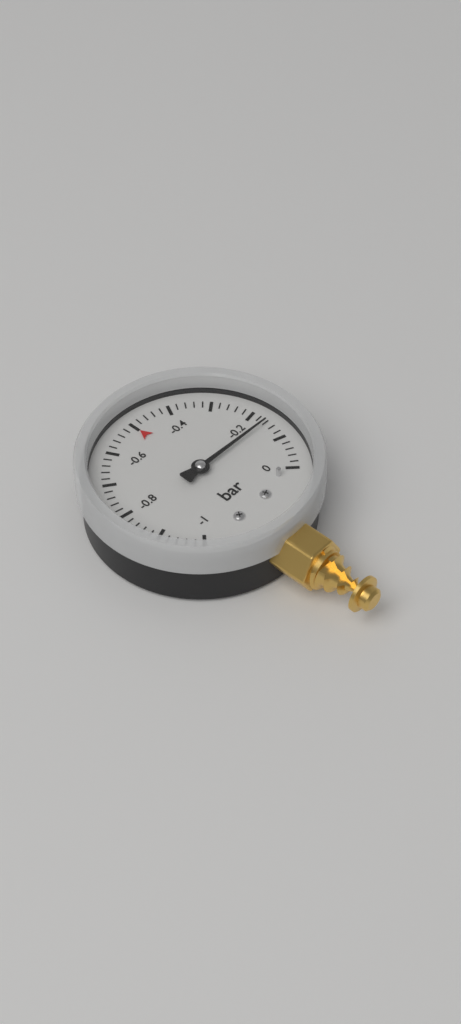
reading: -0.16 bar
